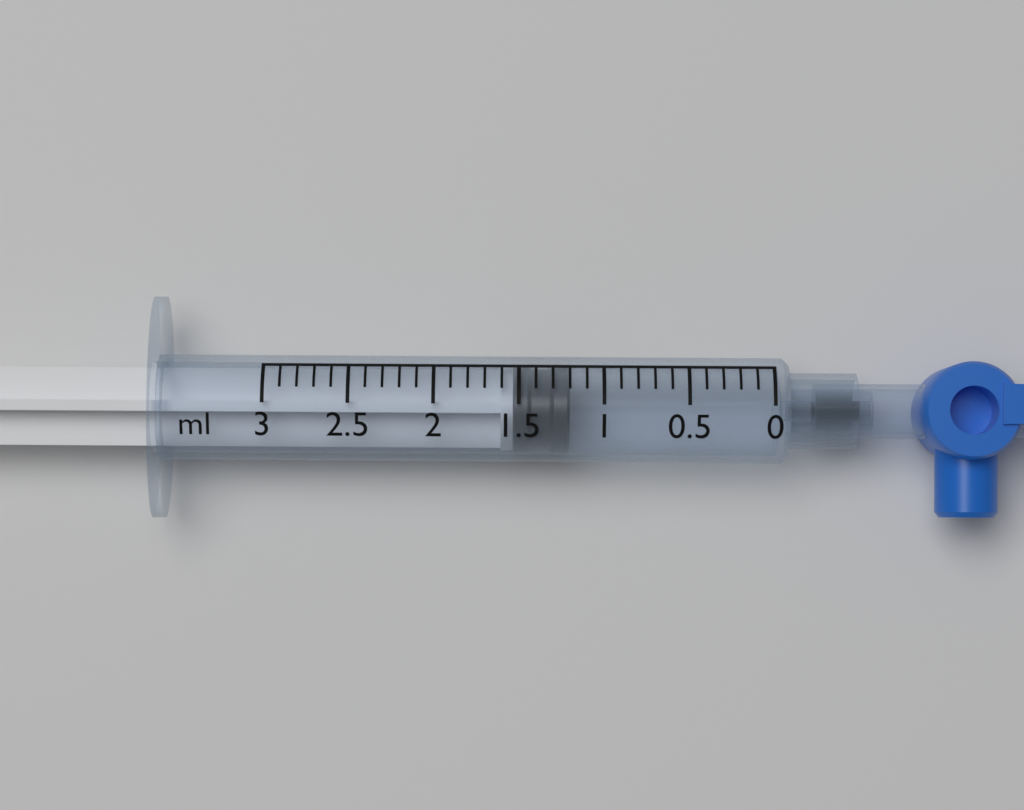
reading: 1.2 ml
